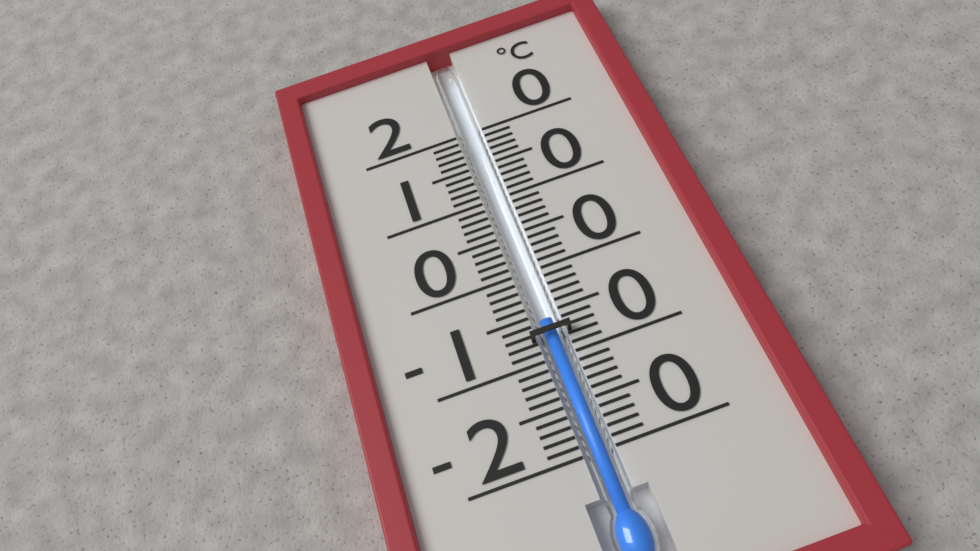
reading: -6 °C
